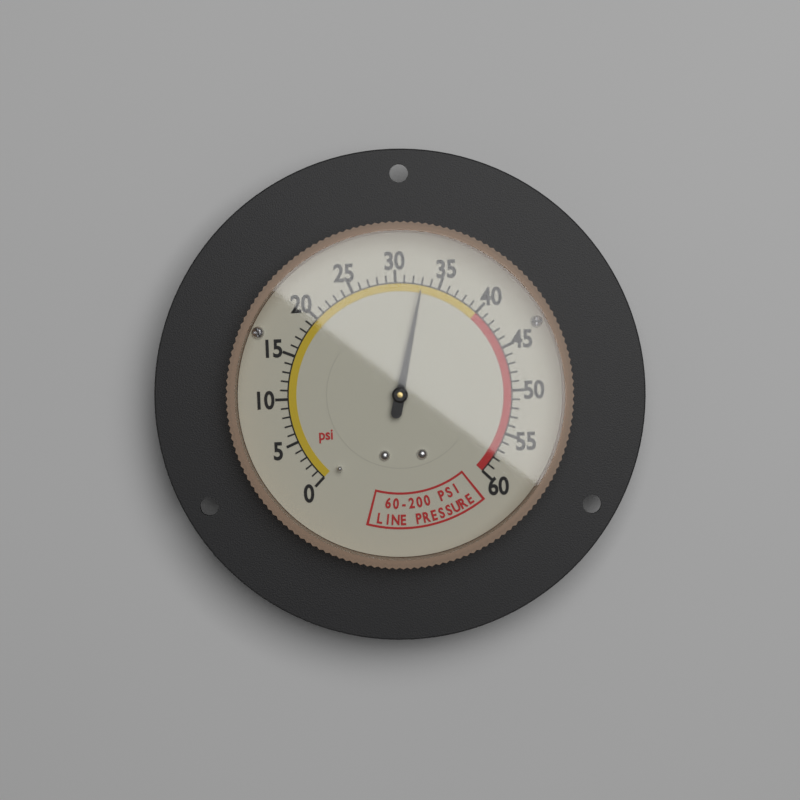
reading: 33 psi
